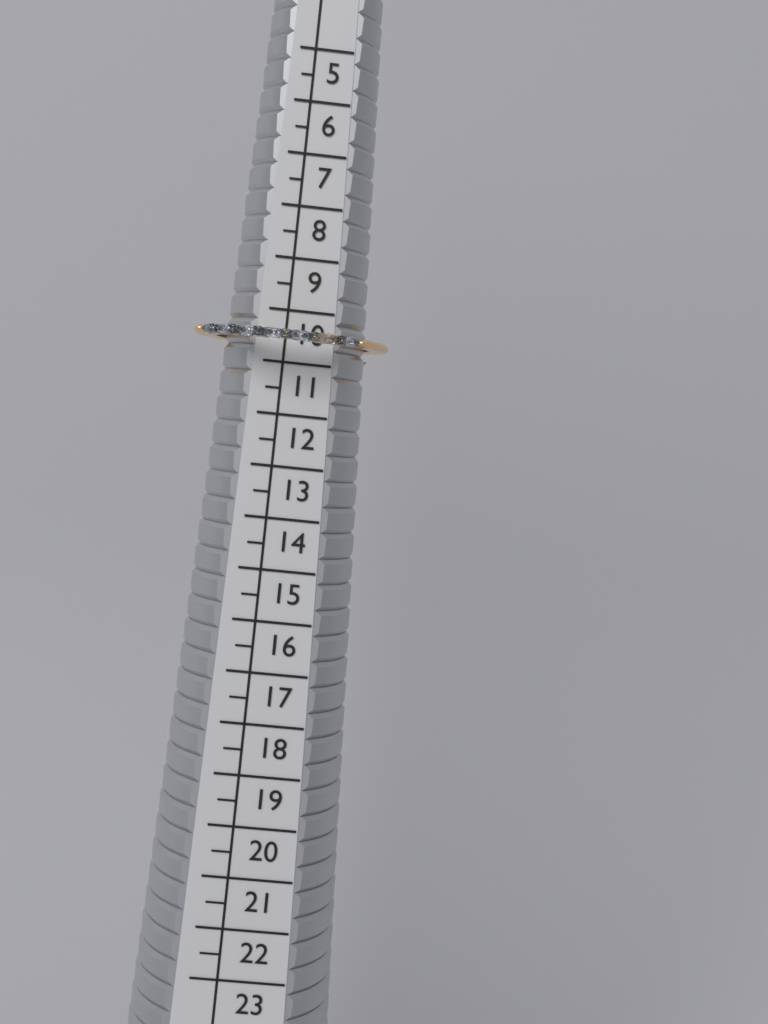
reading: 11.0 (no unit)
